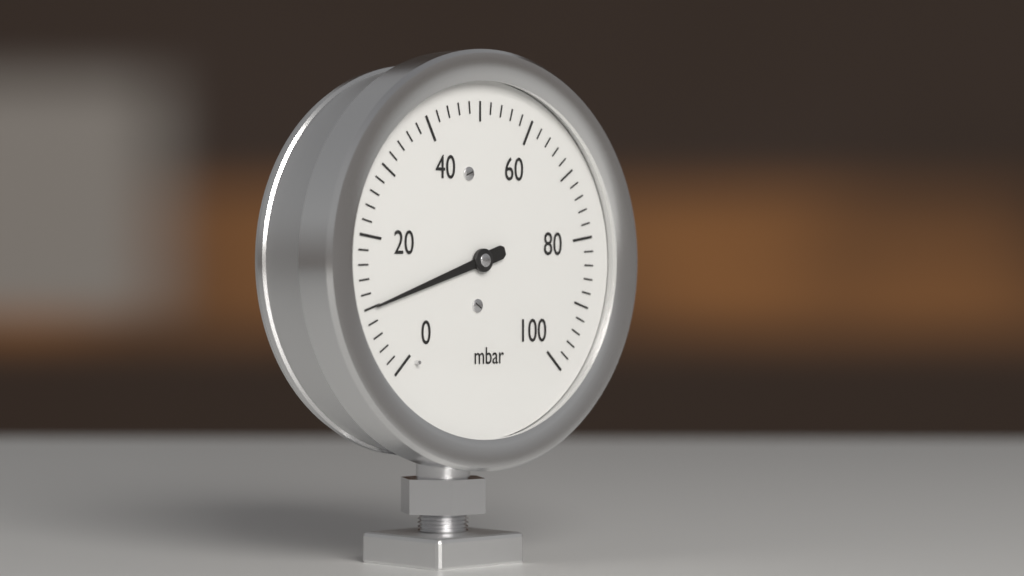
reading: 10 mbar
